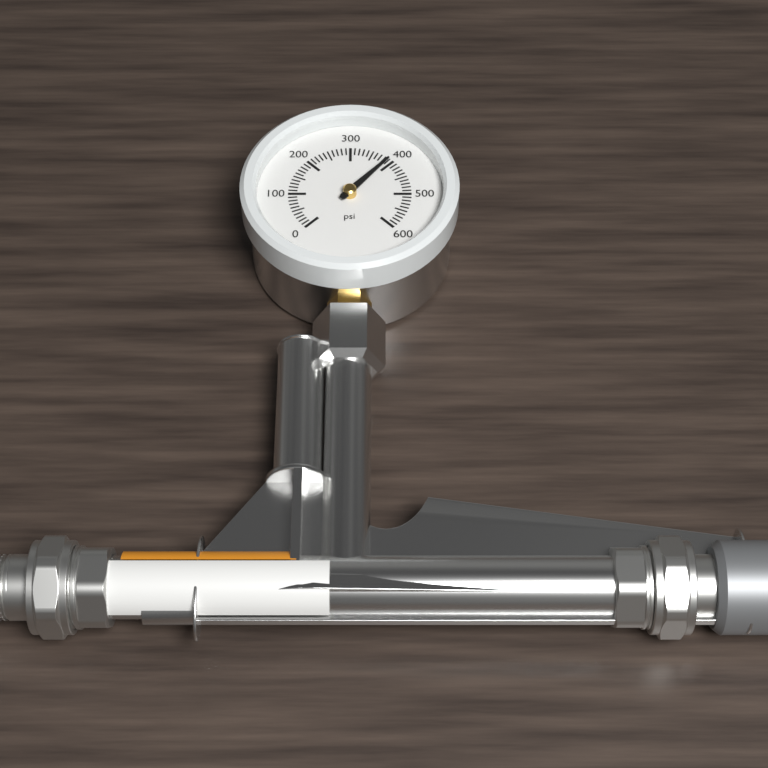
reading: 390 psi
